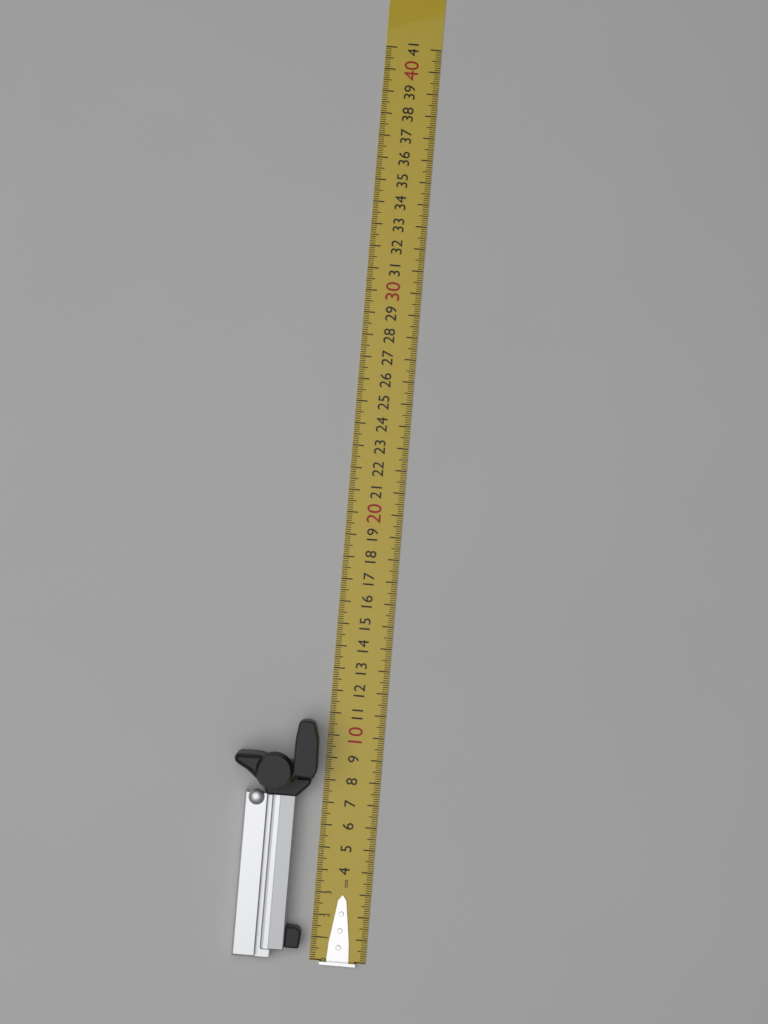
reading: 10.7 cm
